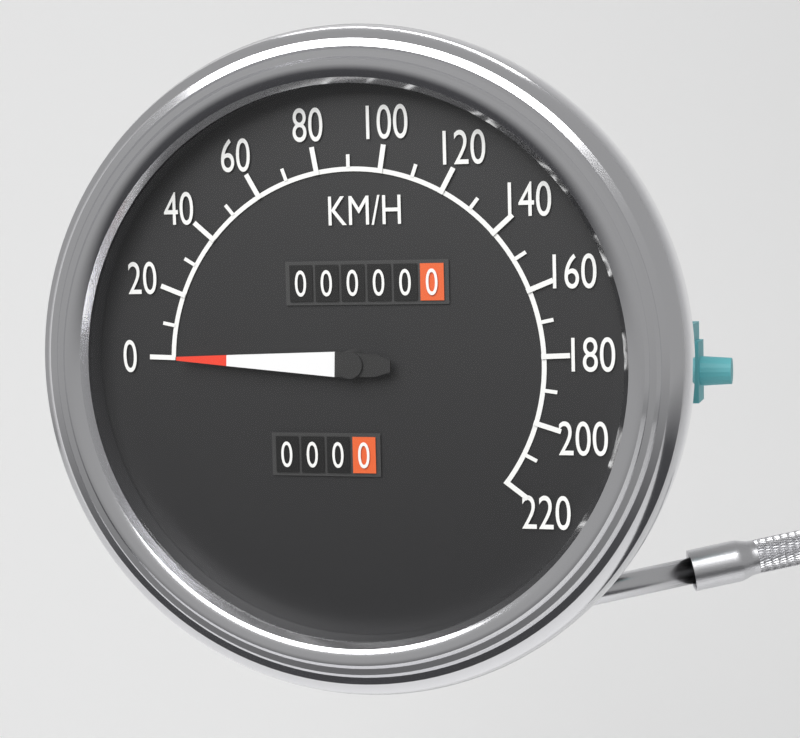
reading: 0 km/h
